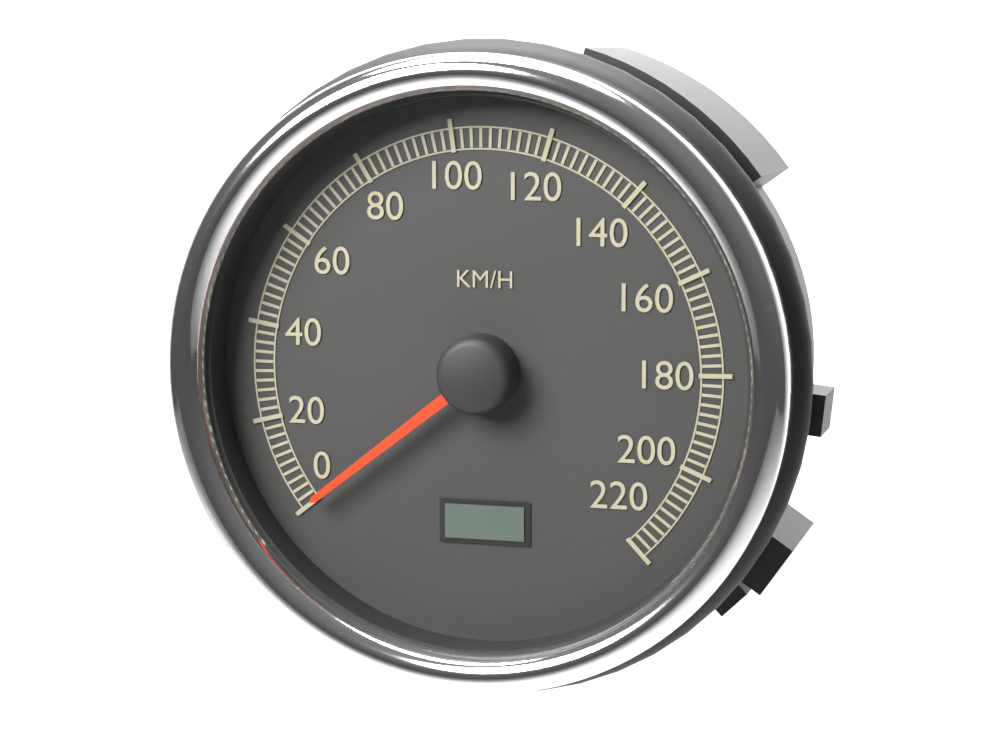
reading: 0 km/h
